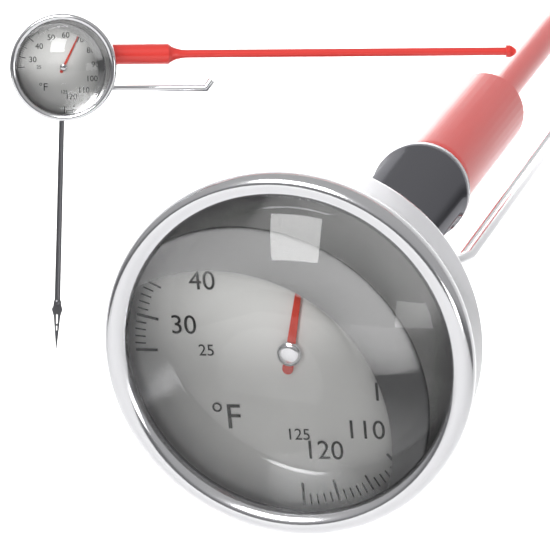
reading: 63 °F
